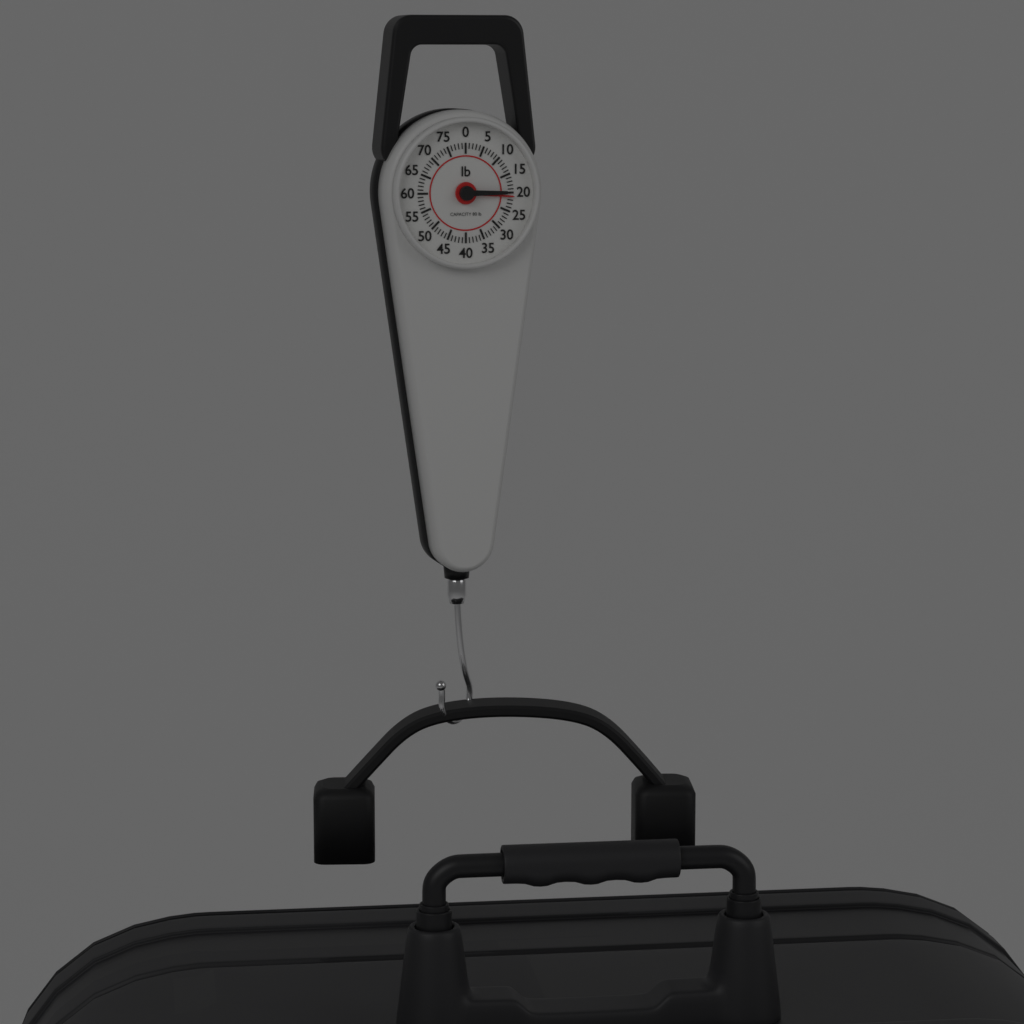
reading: 21 lb
